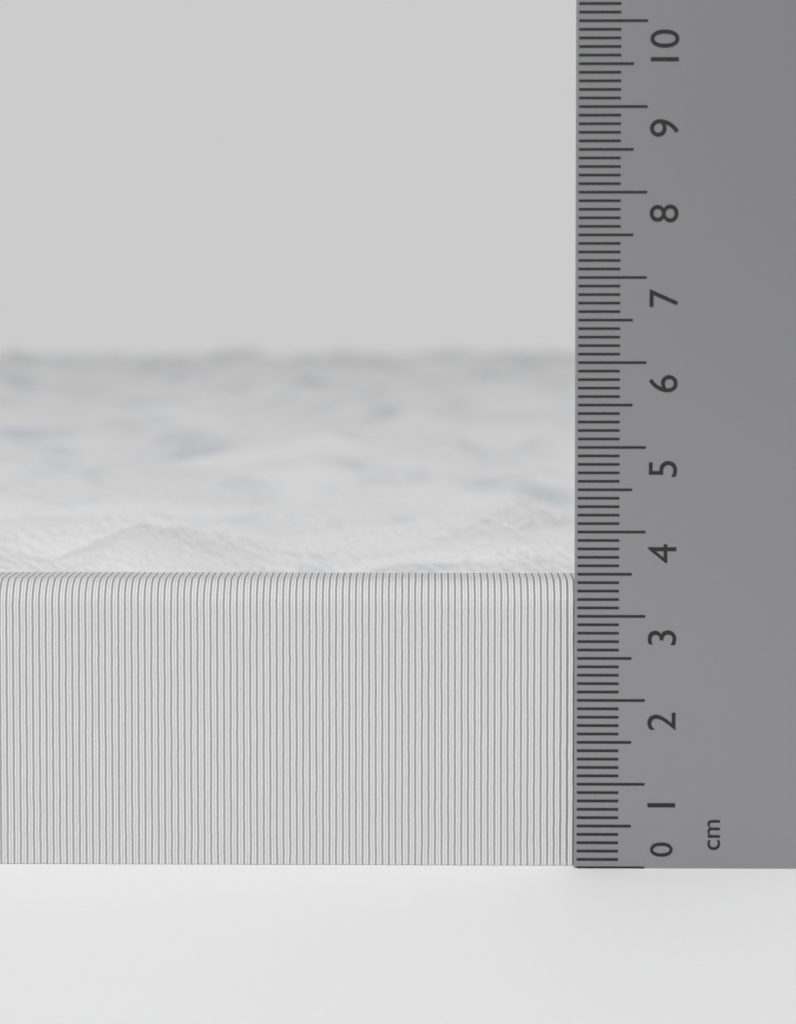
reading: 3.4 cm
